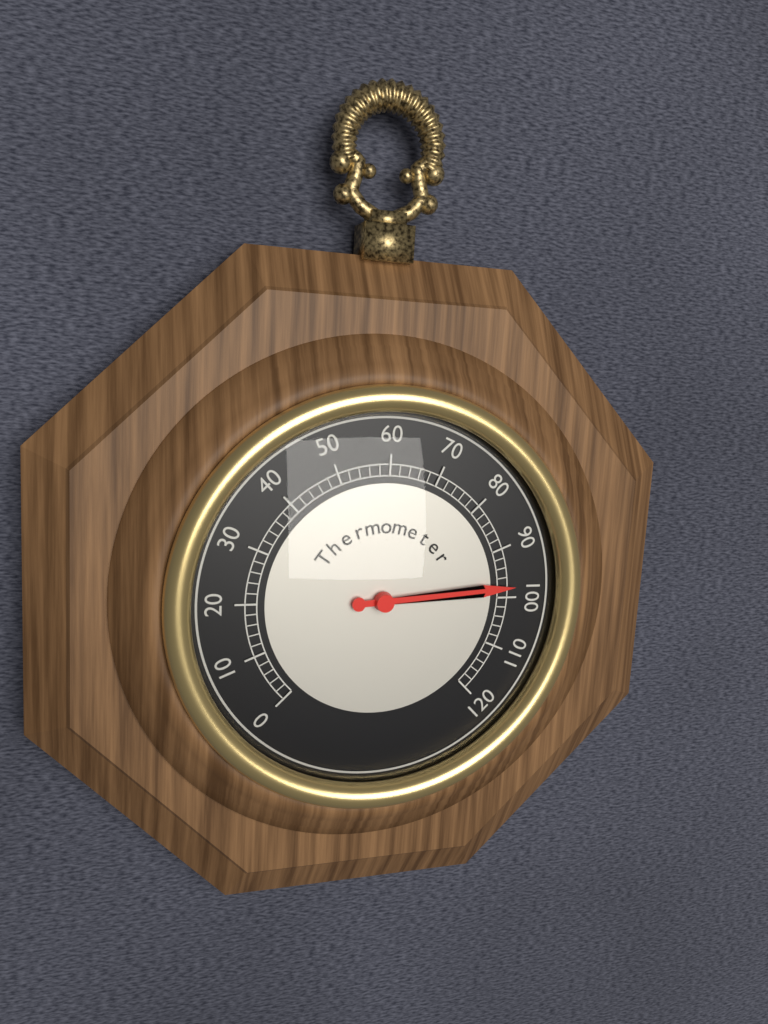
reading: 98 (no unit)
